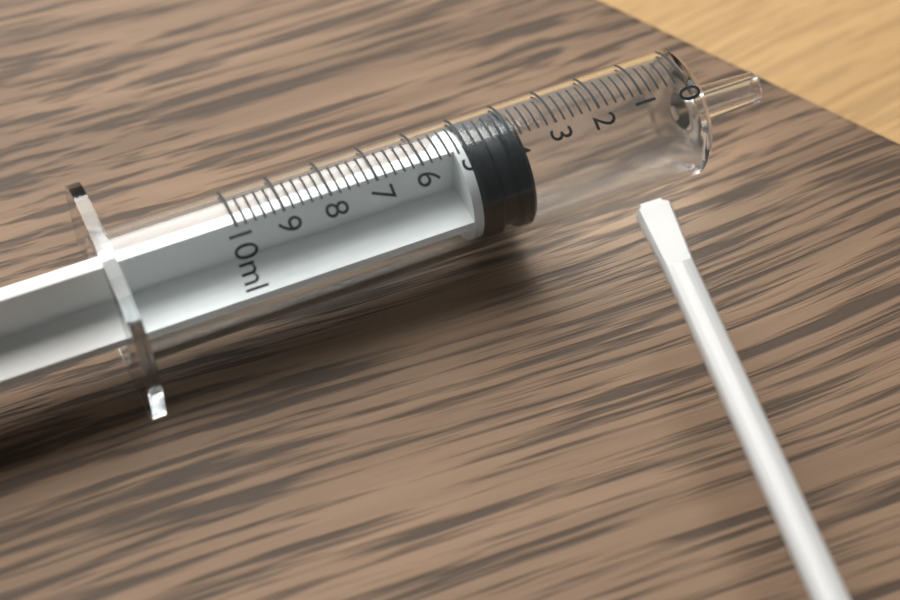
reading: 3.8 ml
